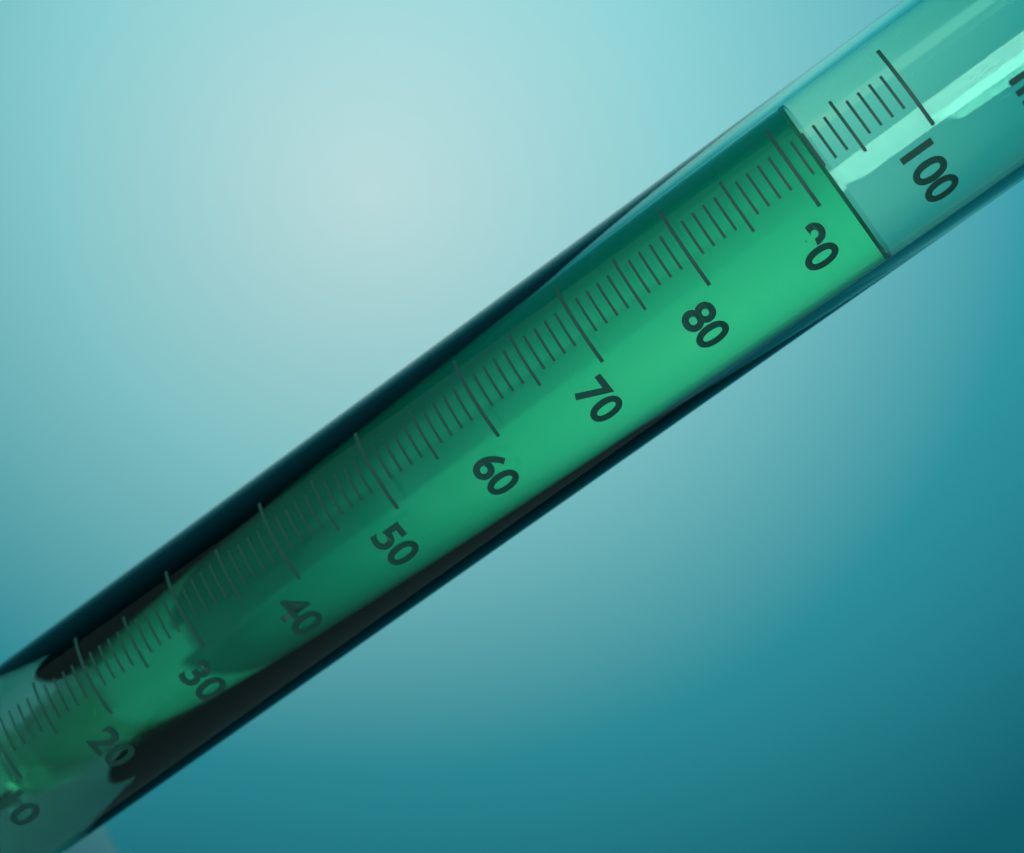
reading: 92 ml
